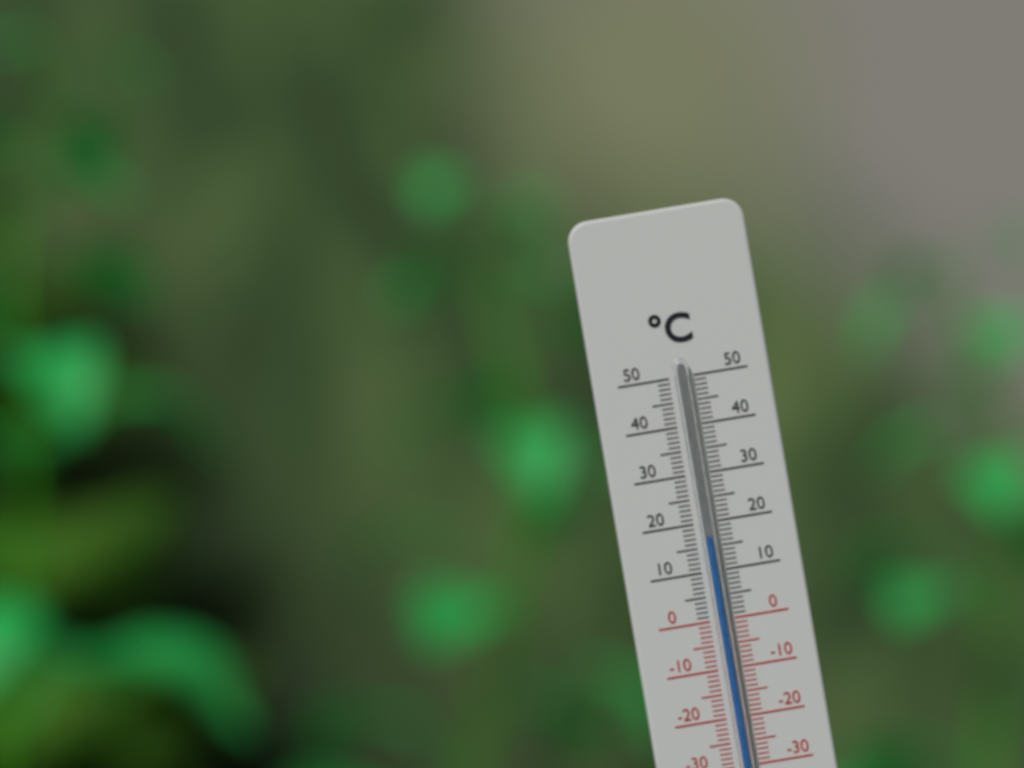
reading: 17 °C
